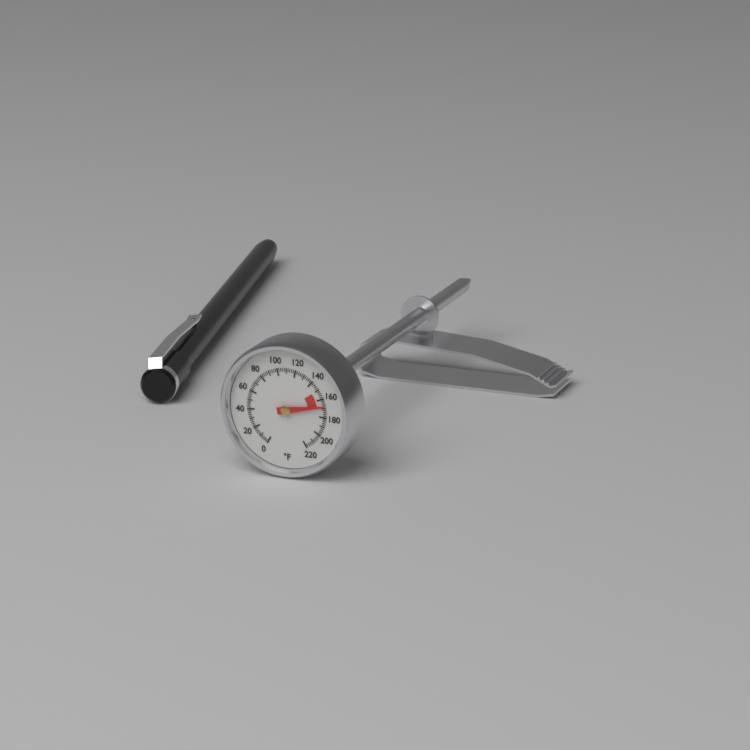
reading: 168 °F
